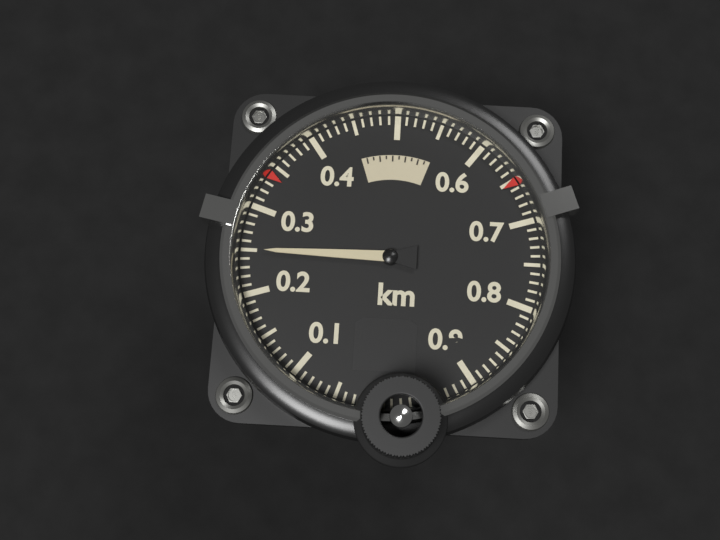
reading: 0.25 km
